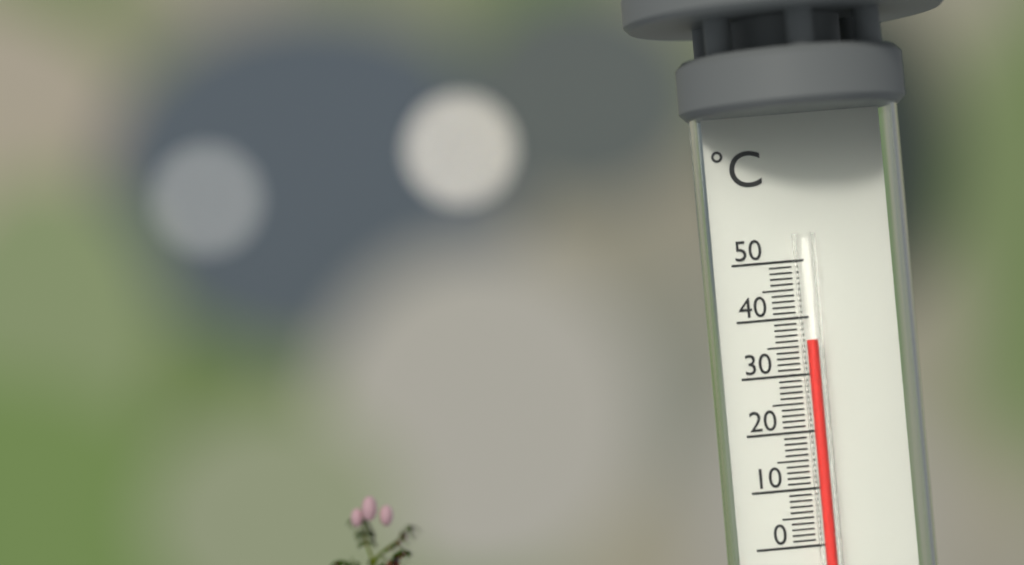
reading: 36 °C
